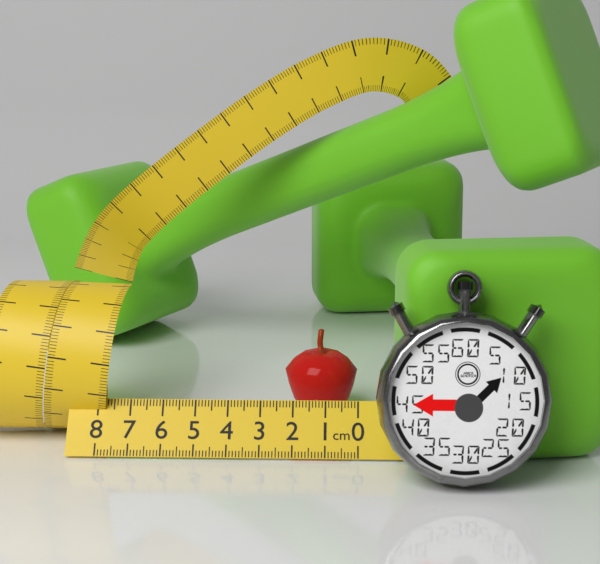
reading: 2.4 cm
